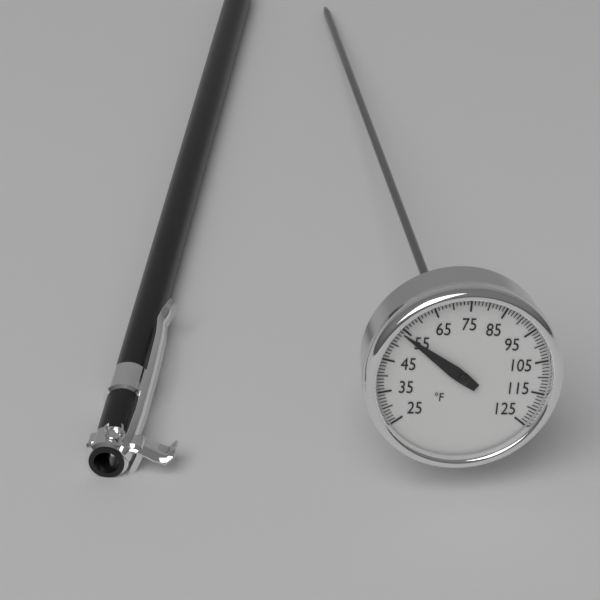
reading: 54 °F
